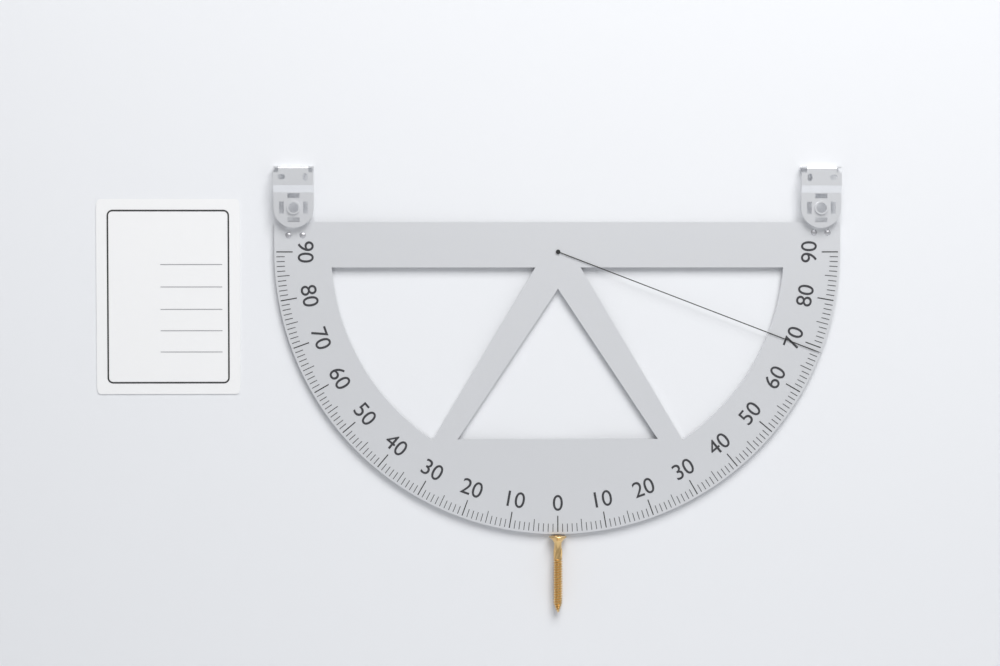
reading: 69 (no unit)
